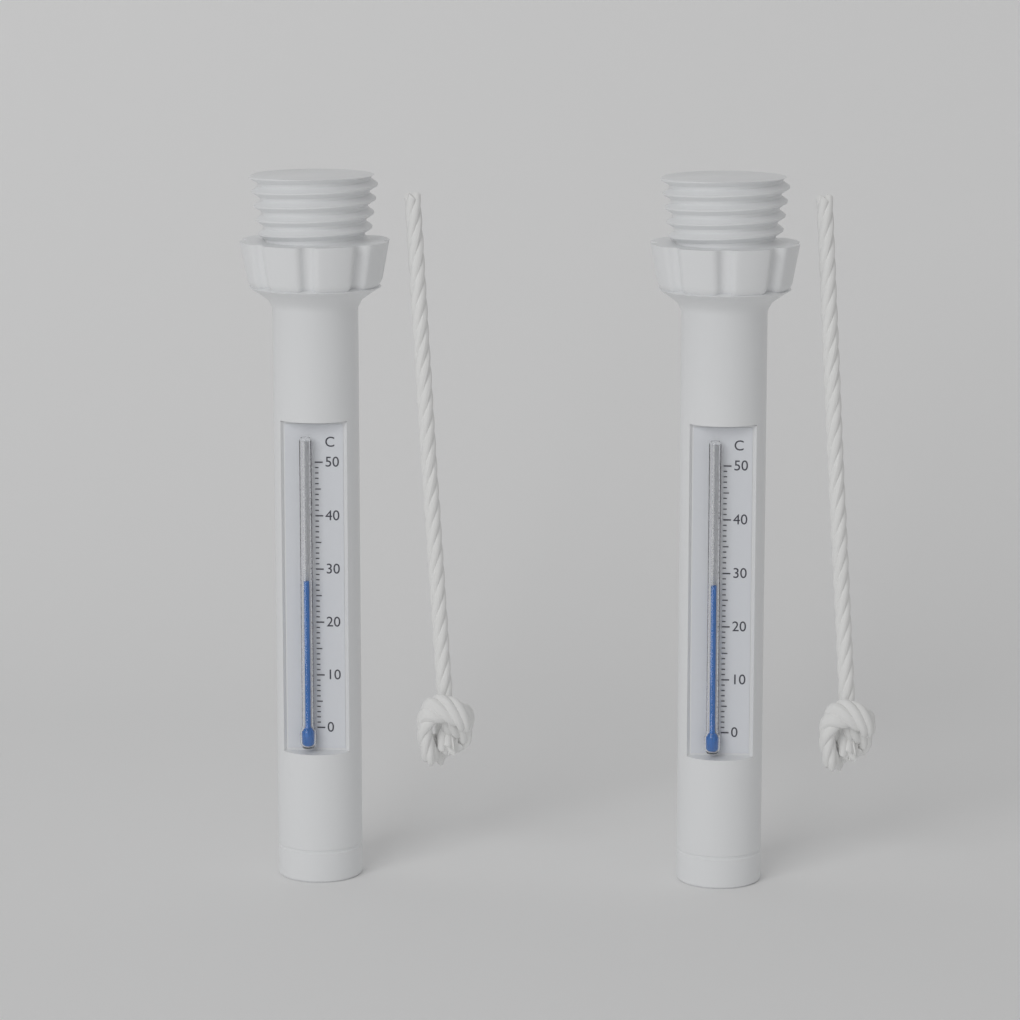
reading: 28 °C
